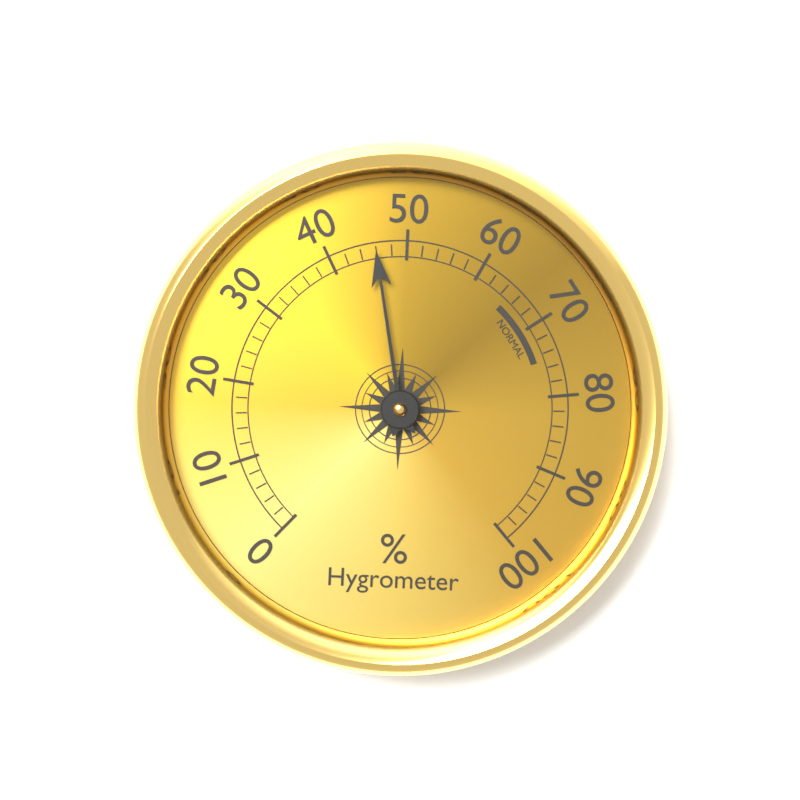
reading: 46 %
